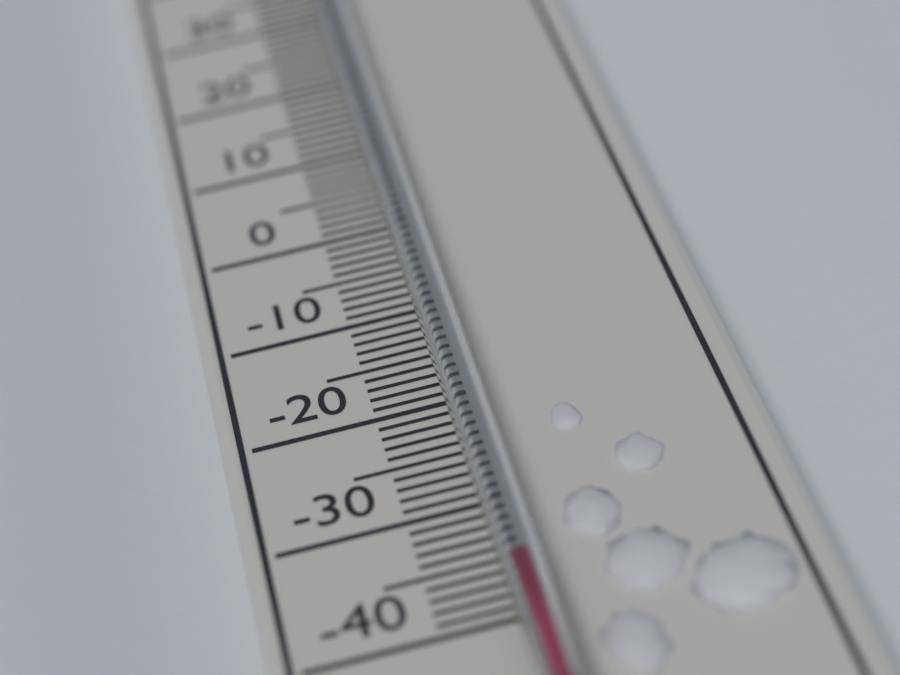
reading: -37 °C
